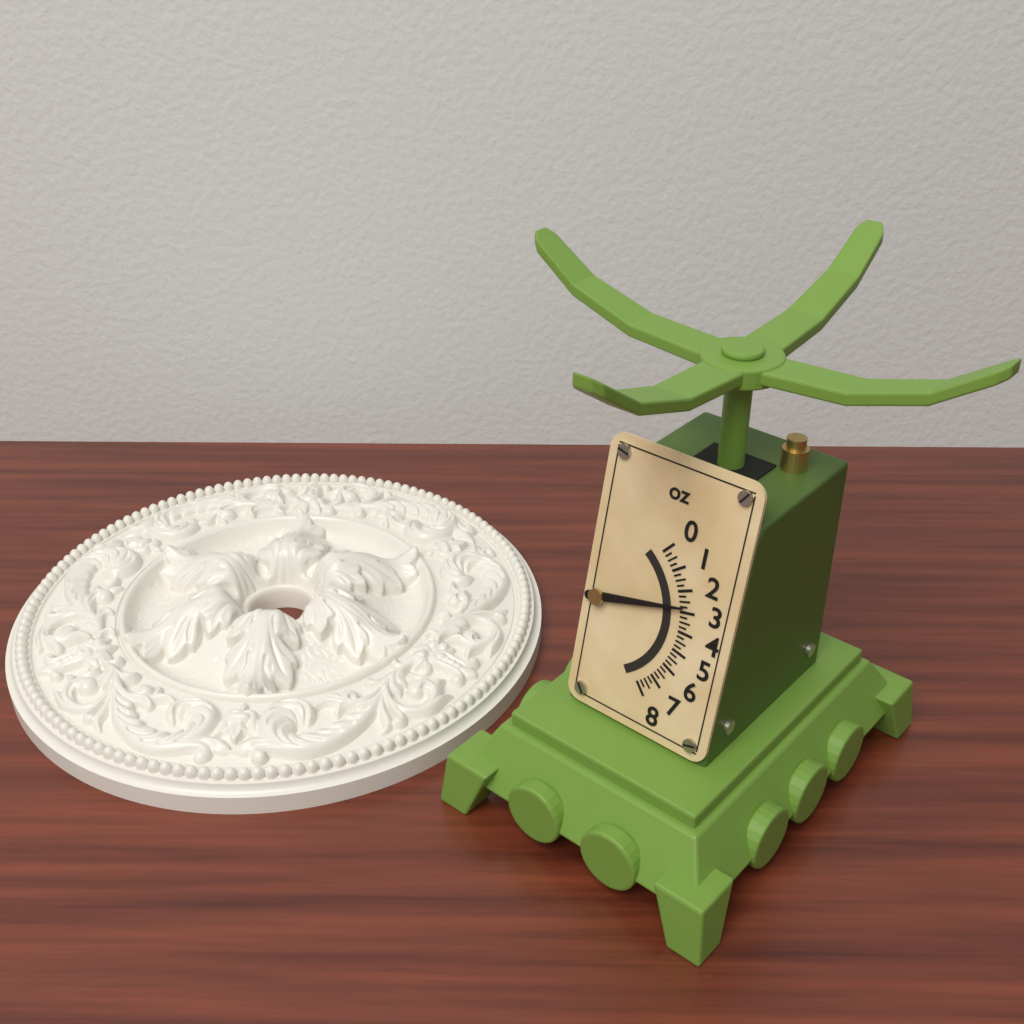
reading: 2.75 oz
